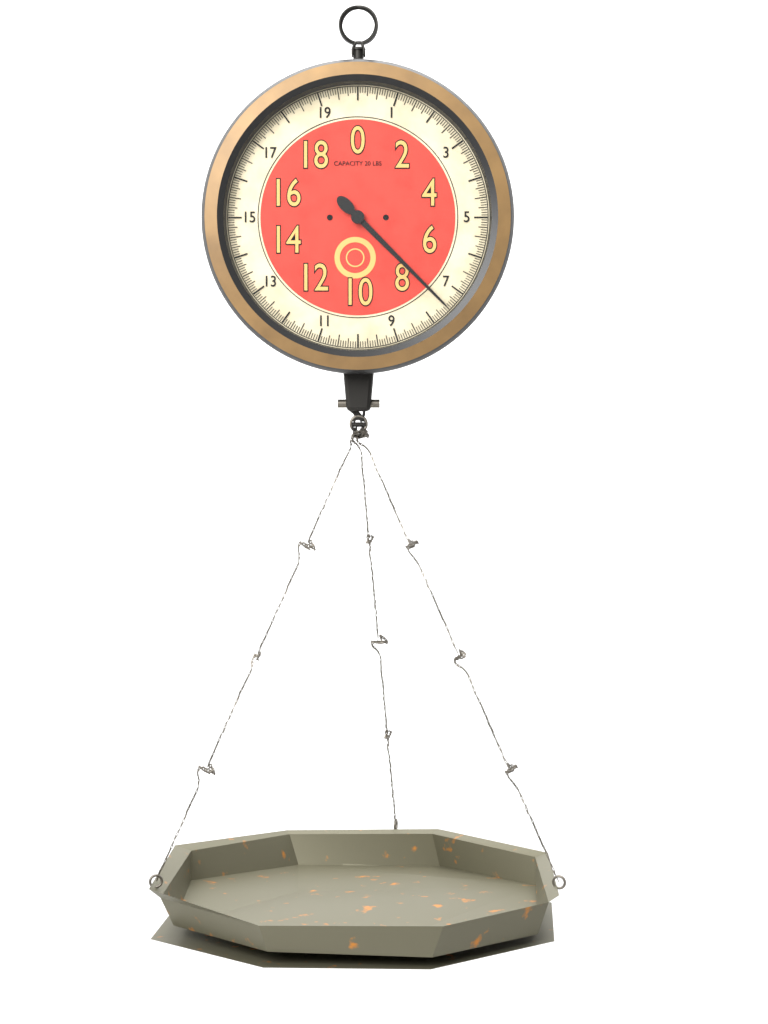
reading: 7.5000 lbs
